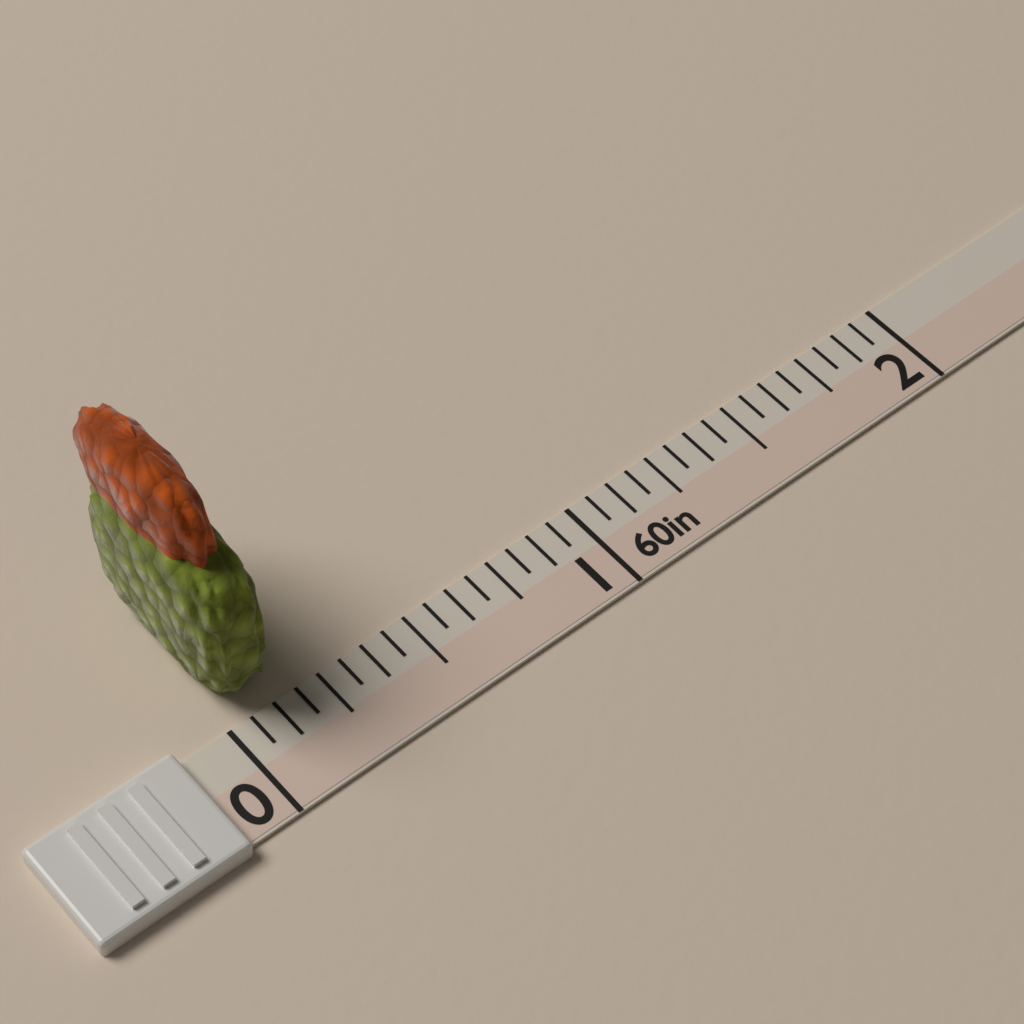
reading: 0.1875 in
